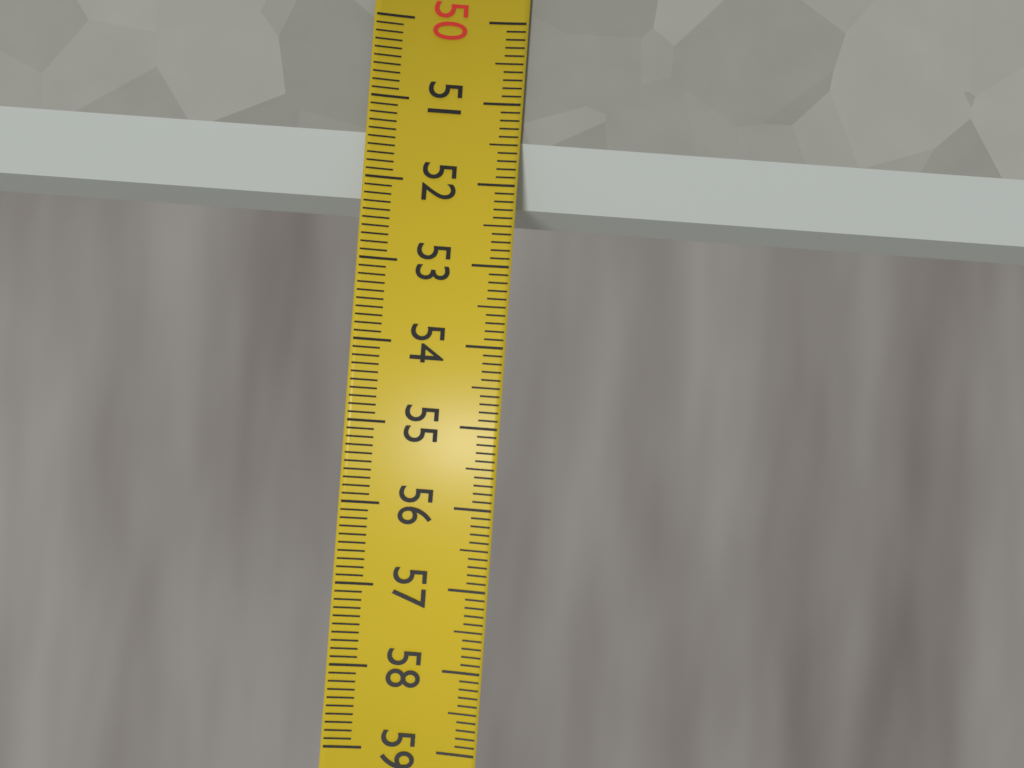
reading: 52.2 (no unit)
